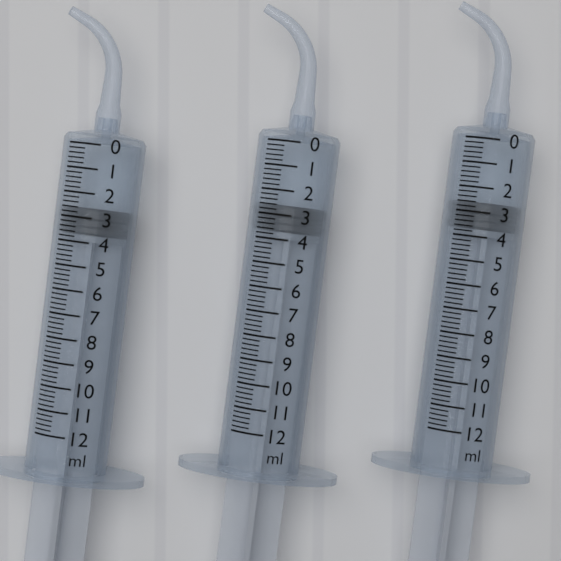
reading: 2.6 ml
